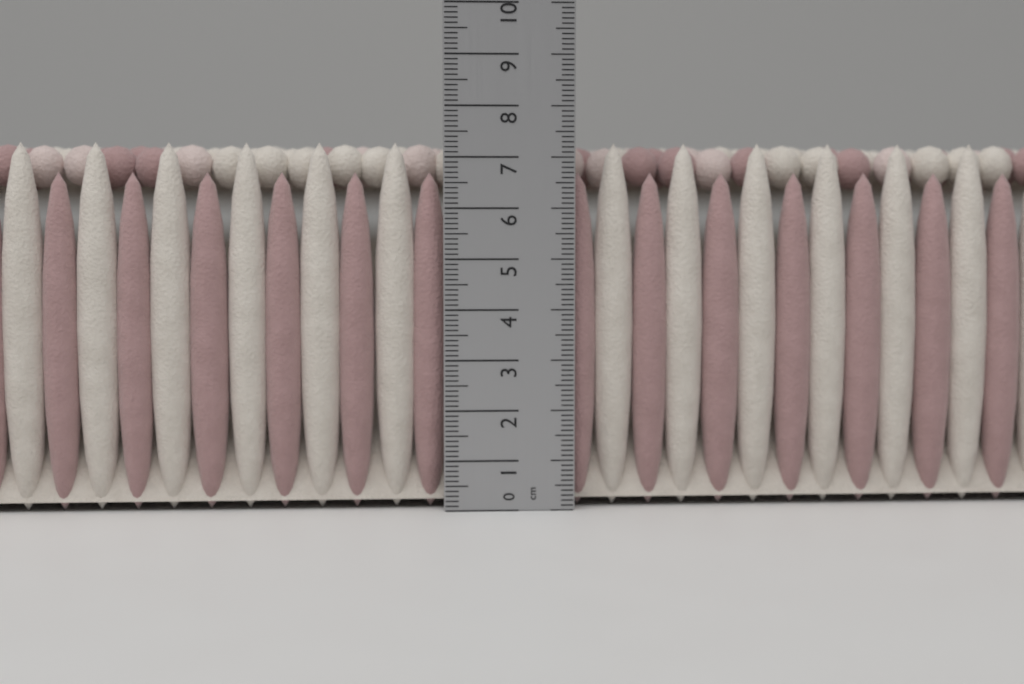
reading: 7.3 cm
